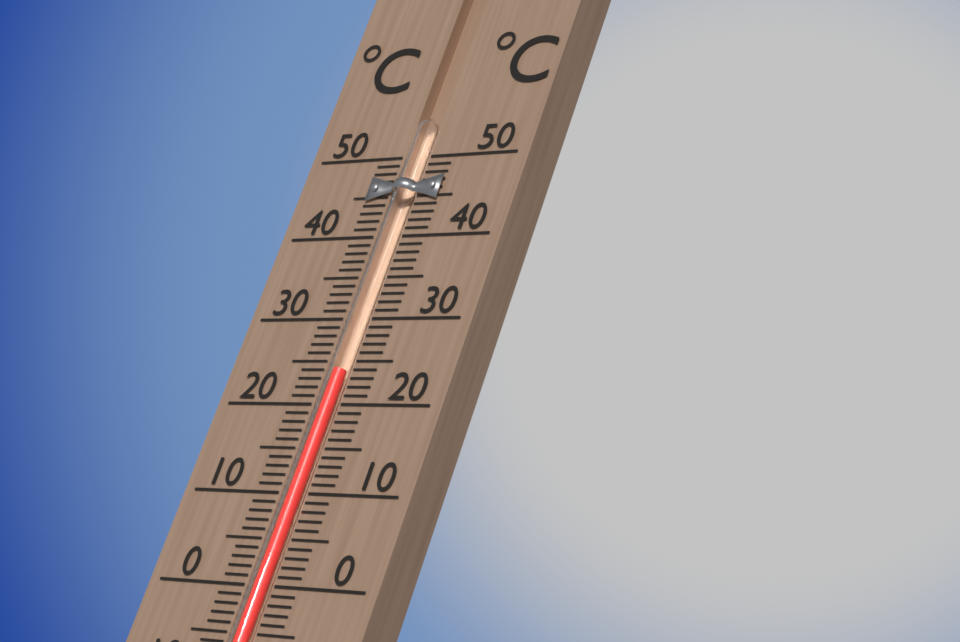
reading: 24 °C
